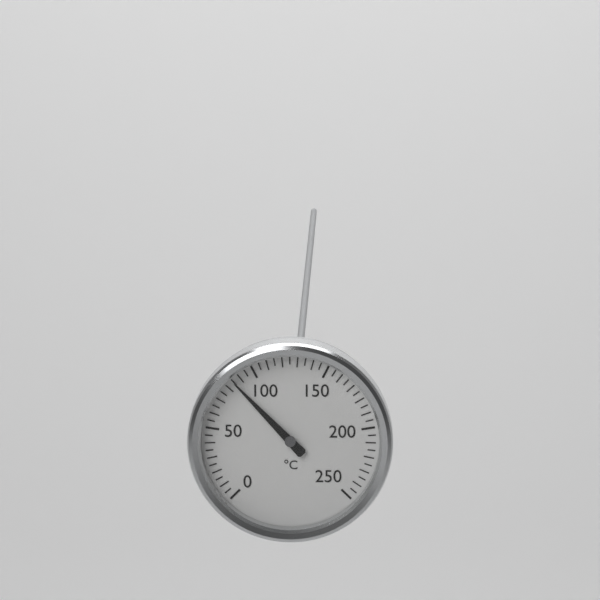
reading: 85 °C
